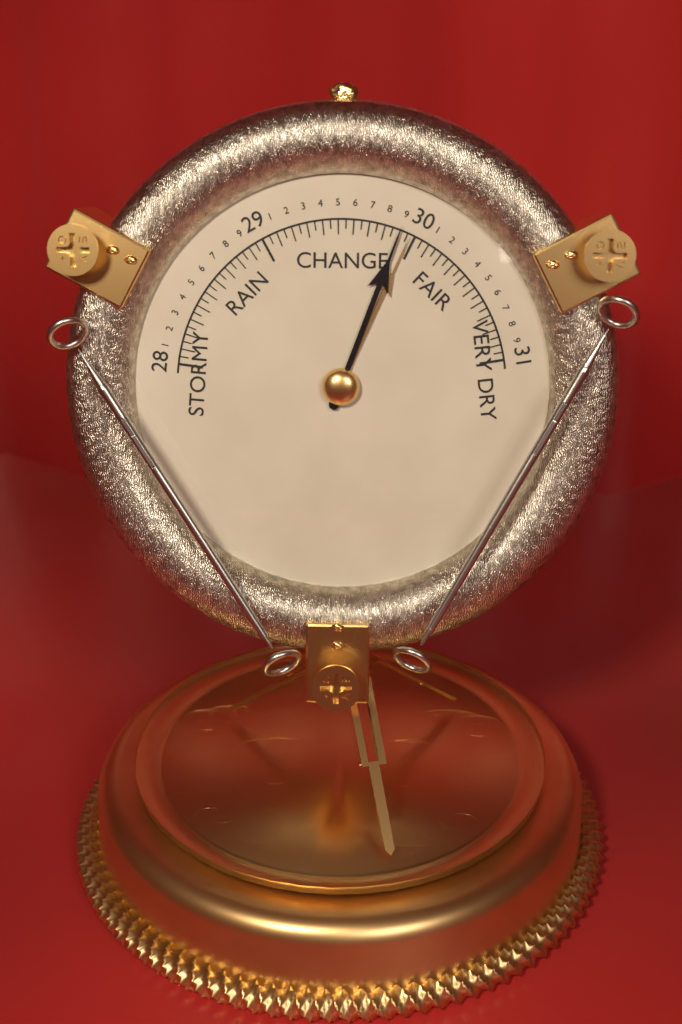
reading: 29.90 (no unit)
